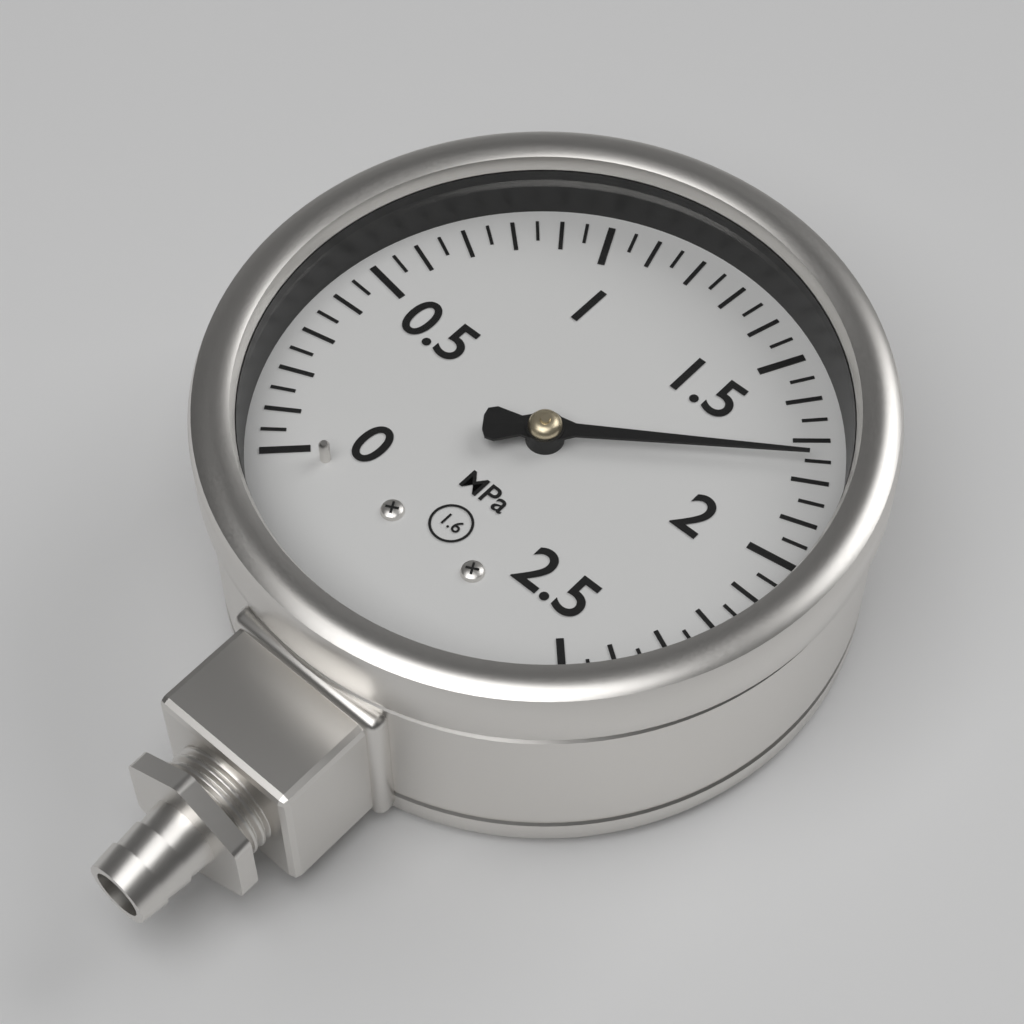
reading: 1.75 MPa
